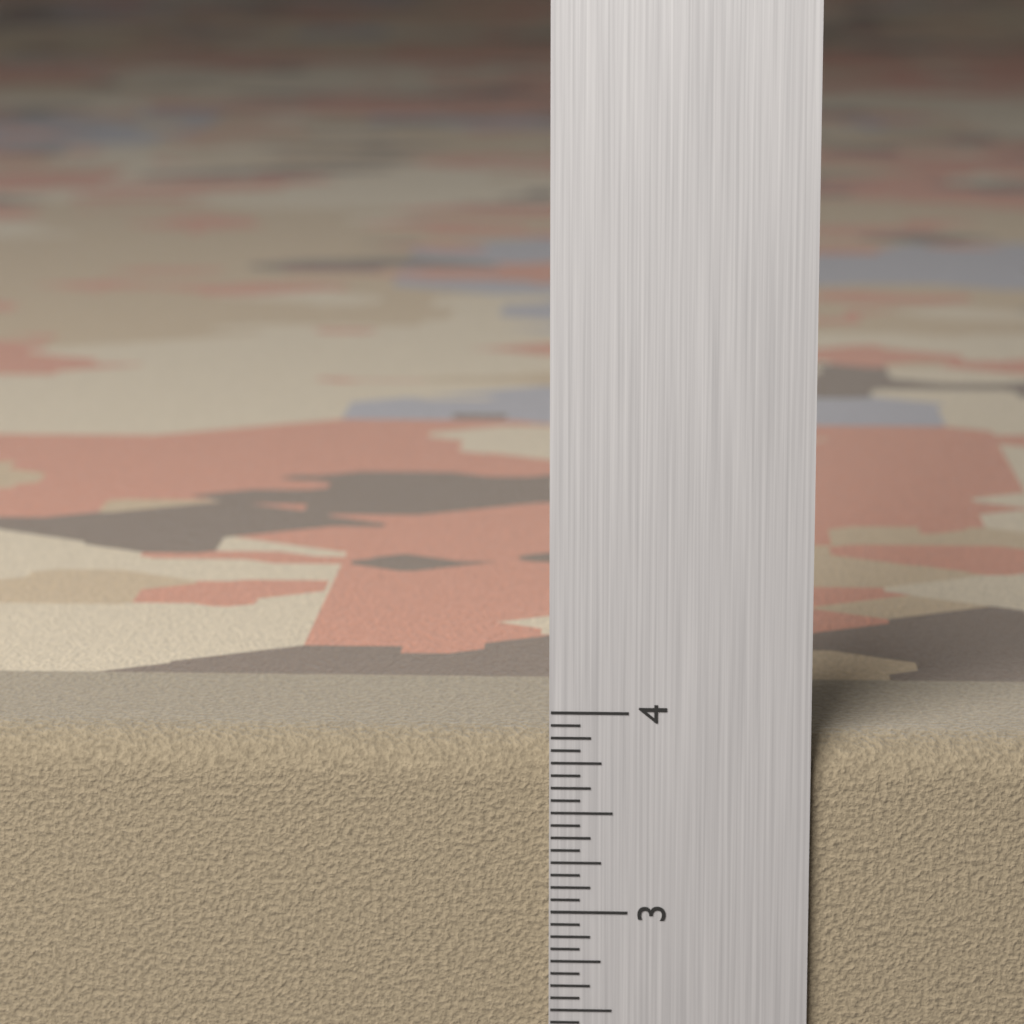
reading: 3.8750 in
